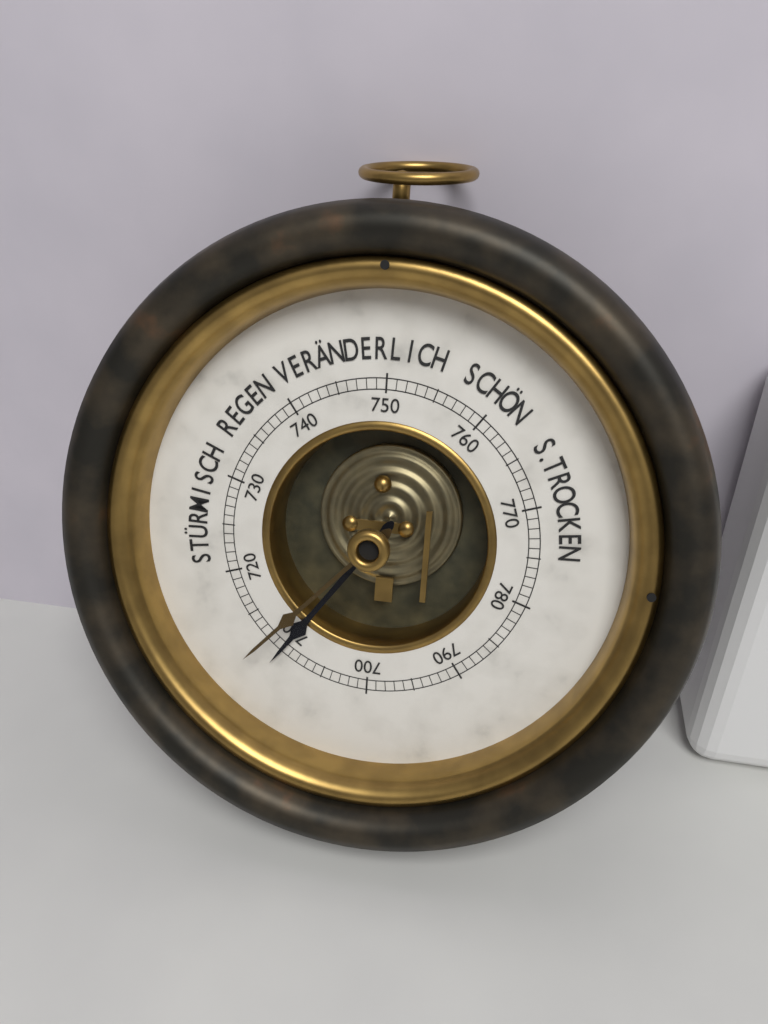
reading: 710 mmHg
